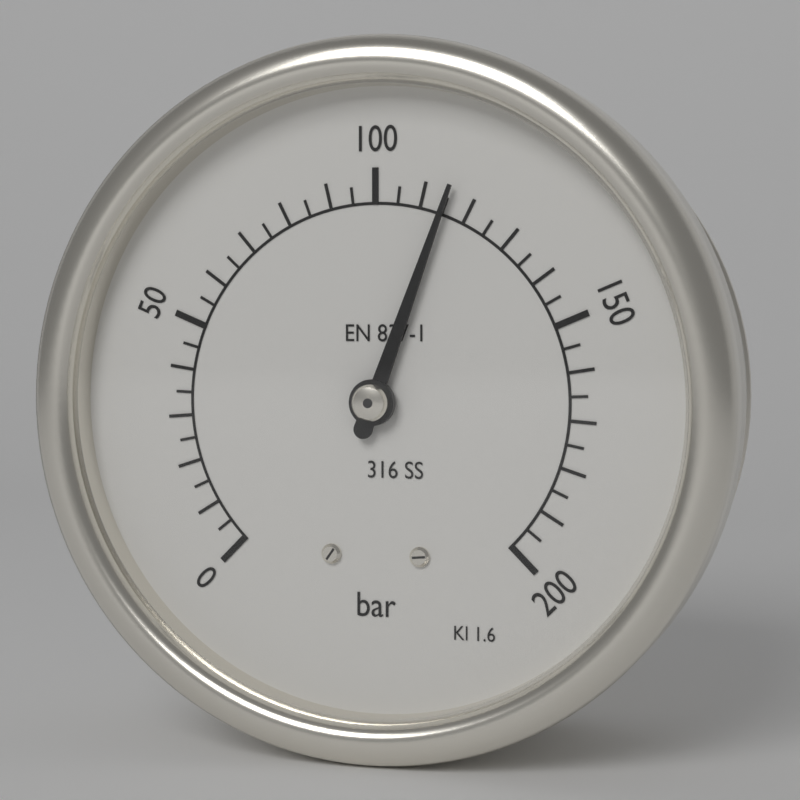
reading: 115 bar
